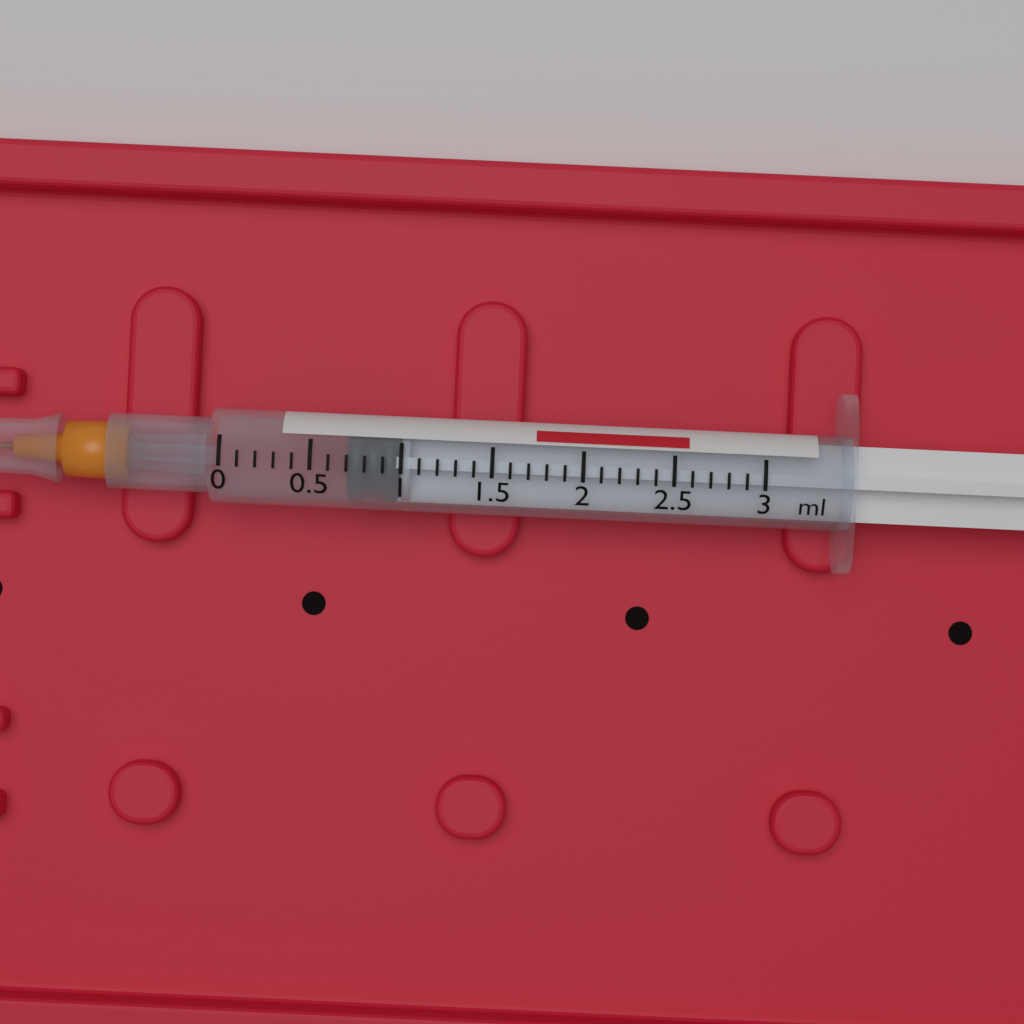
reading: 0.7 ml
